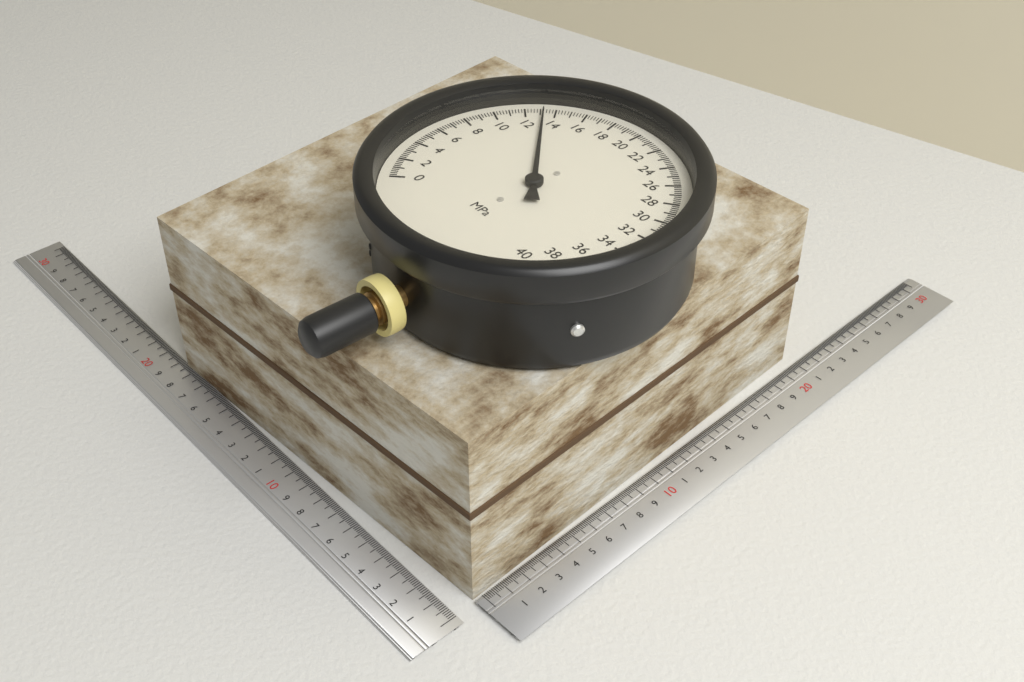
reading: 13.2 MPa
